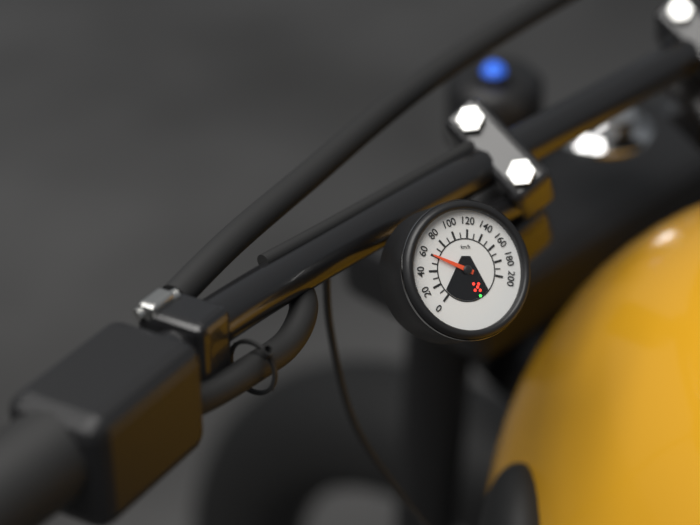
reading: 60 km/h
